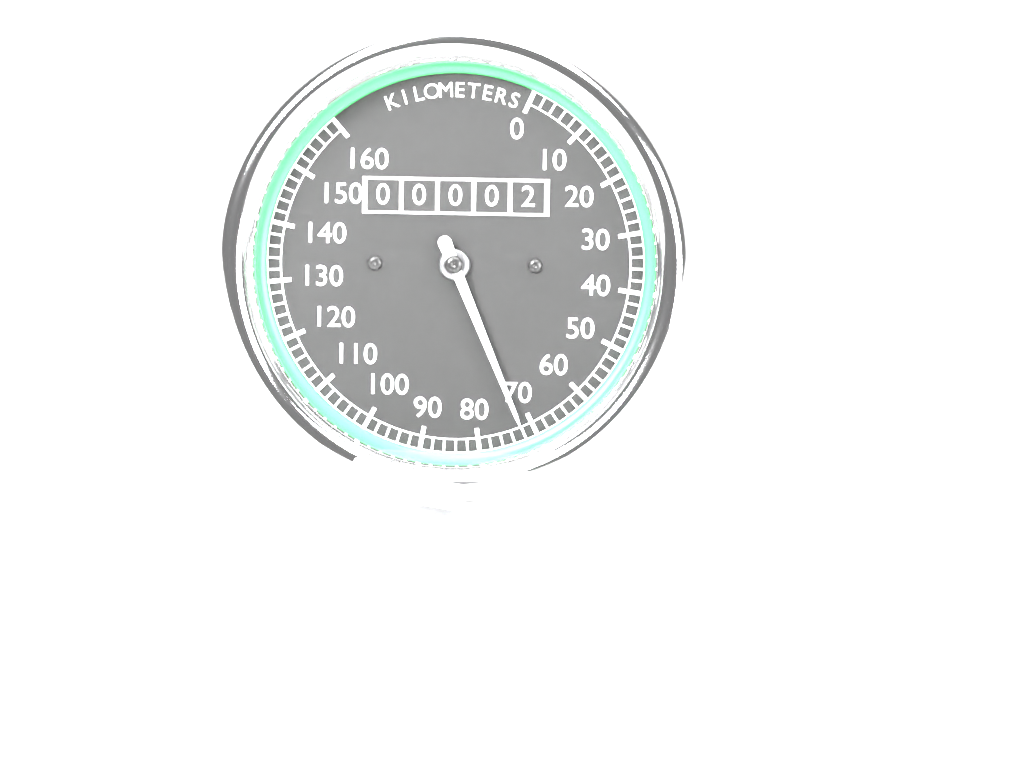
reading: 72 km/h
